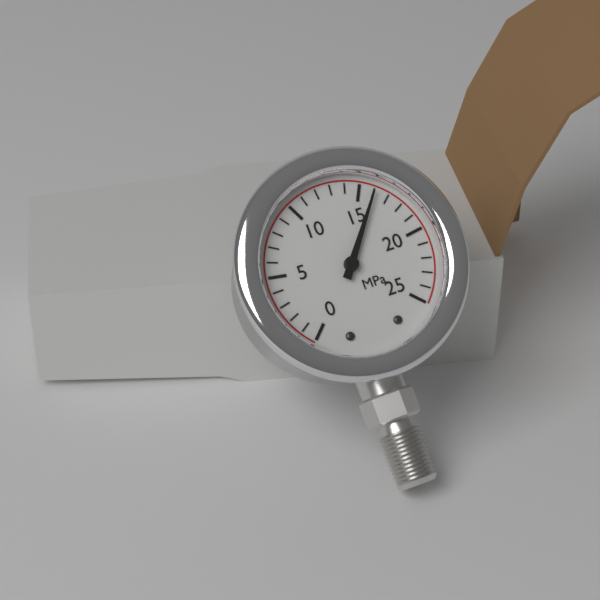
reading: 16 MPa
